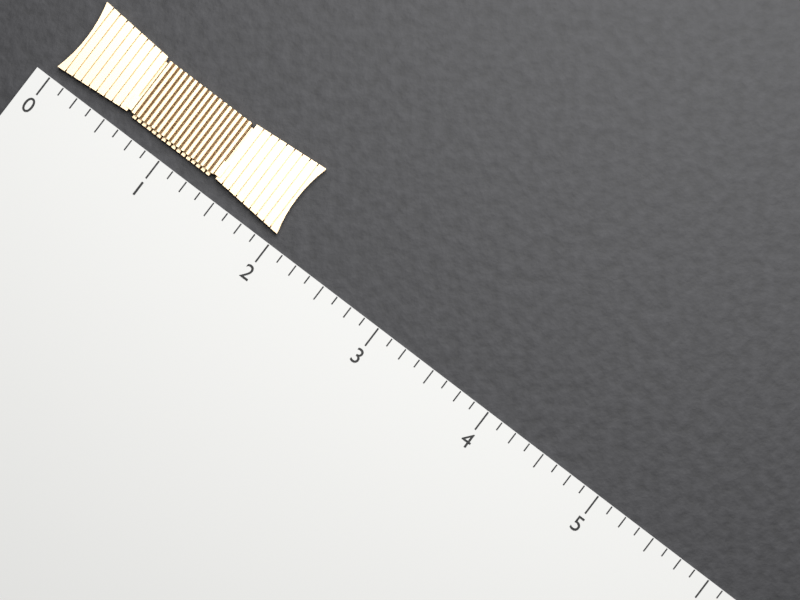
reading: 2.000 (no unit)
